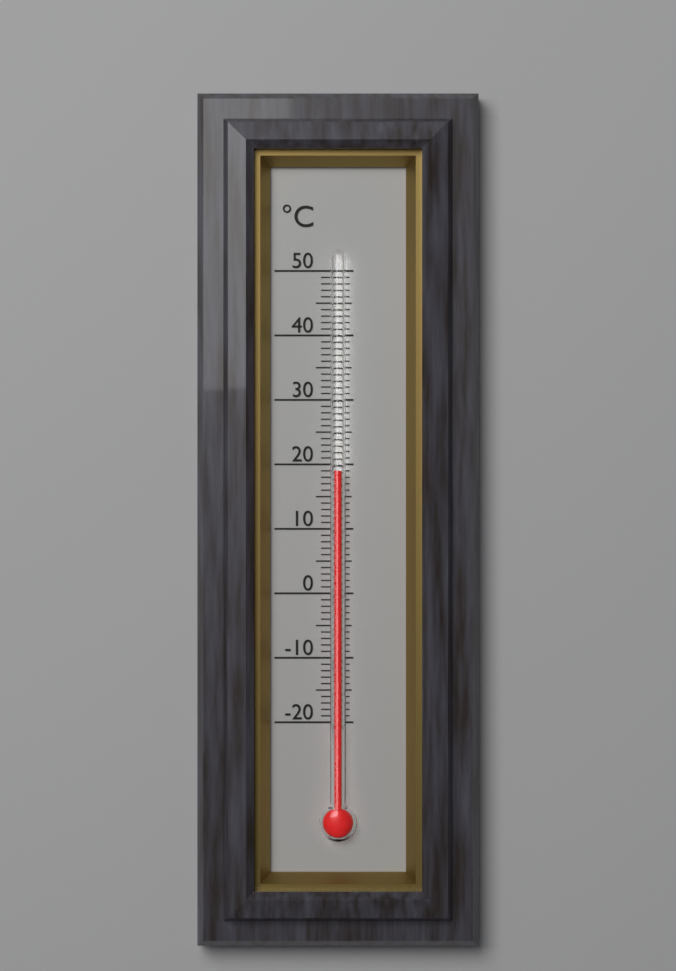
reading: 19 °C
